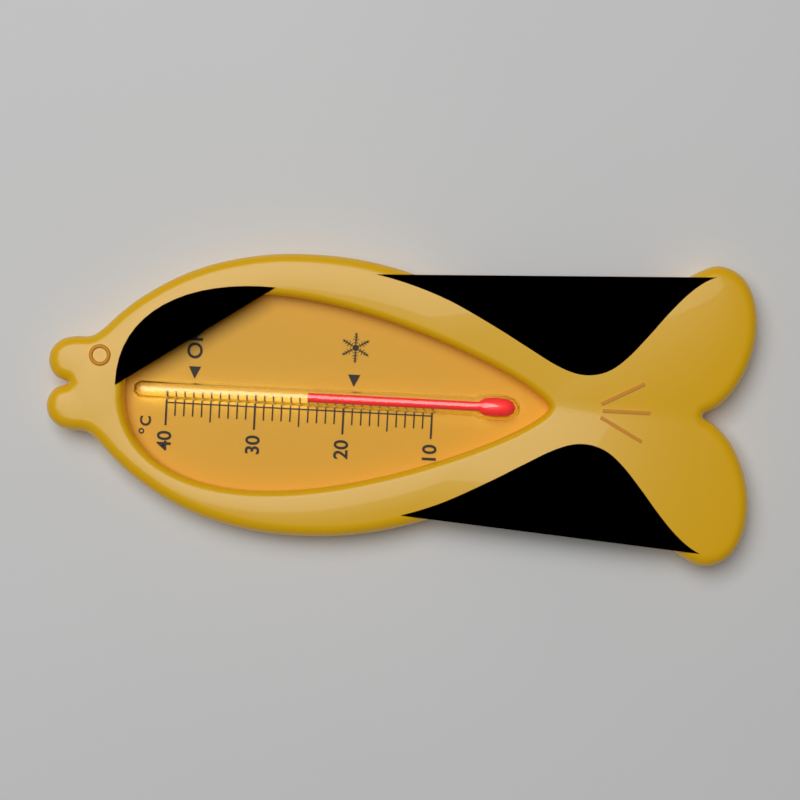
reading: 24 °C
